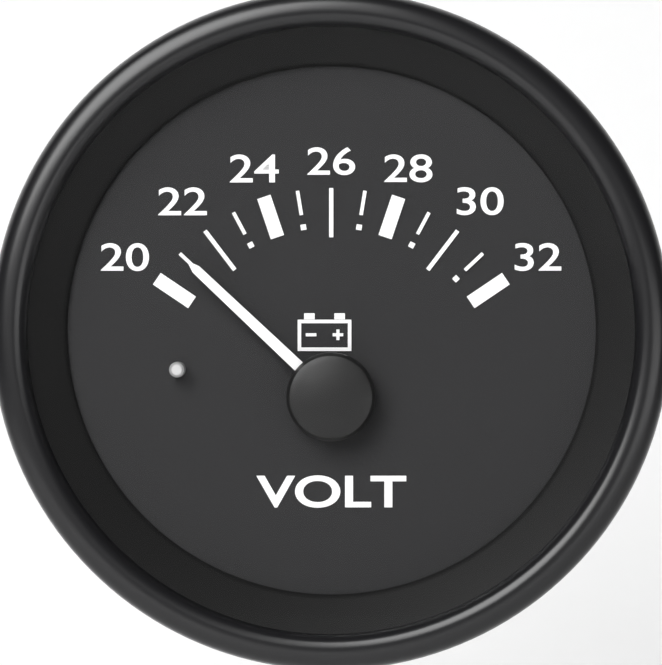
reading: 21 V
